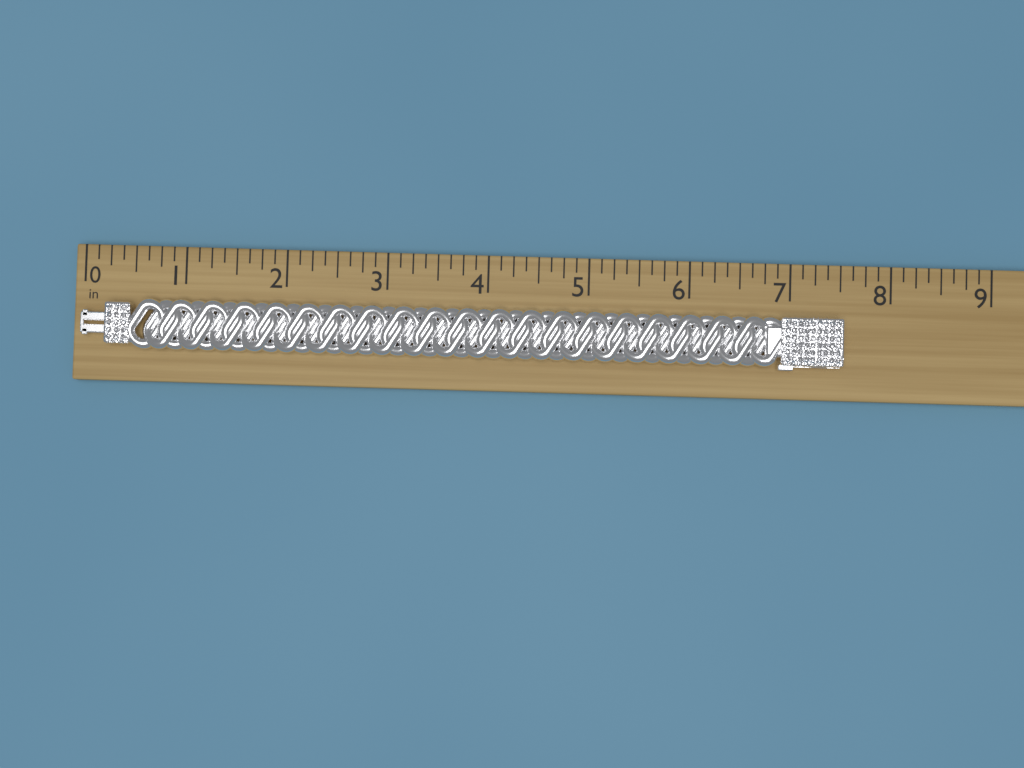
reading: 7.500 in
